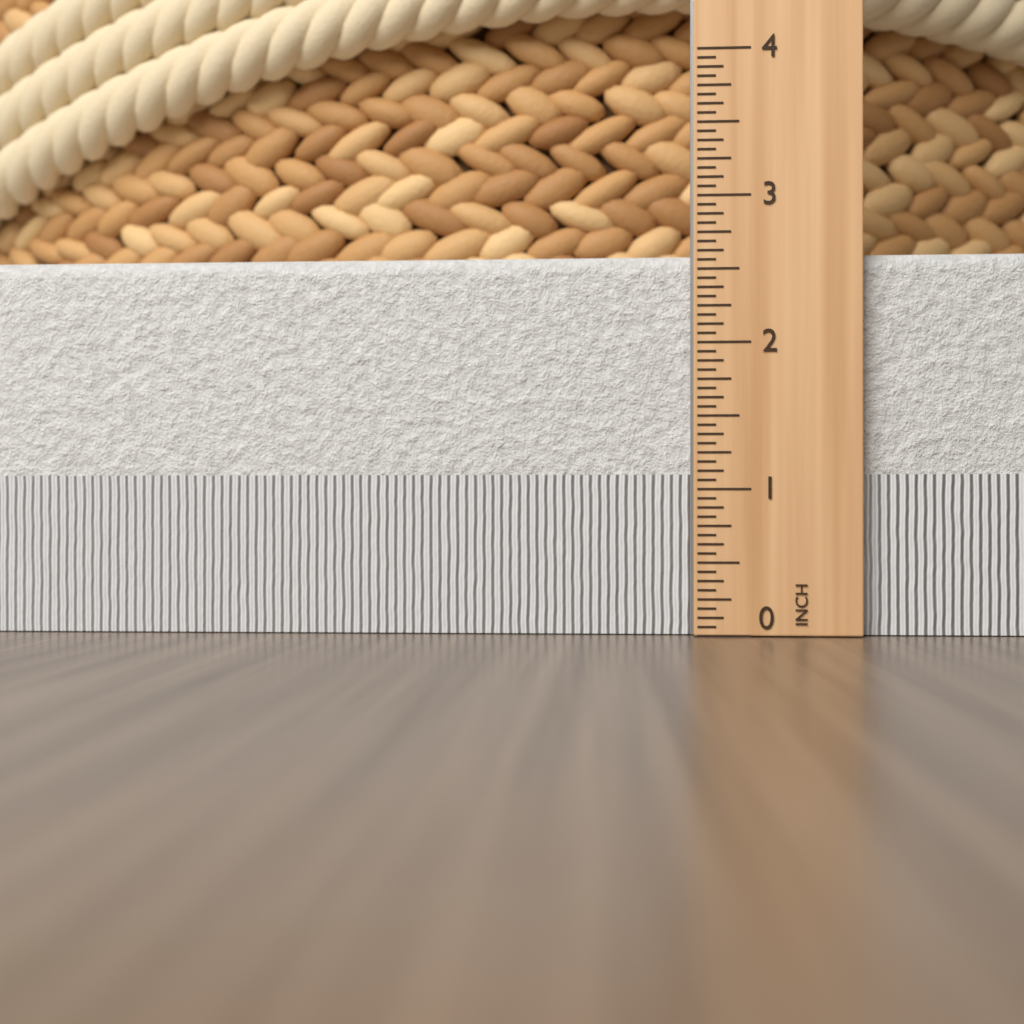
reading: 2.6250 in
